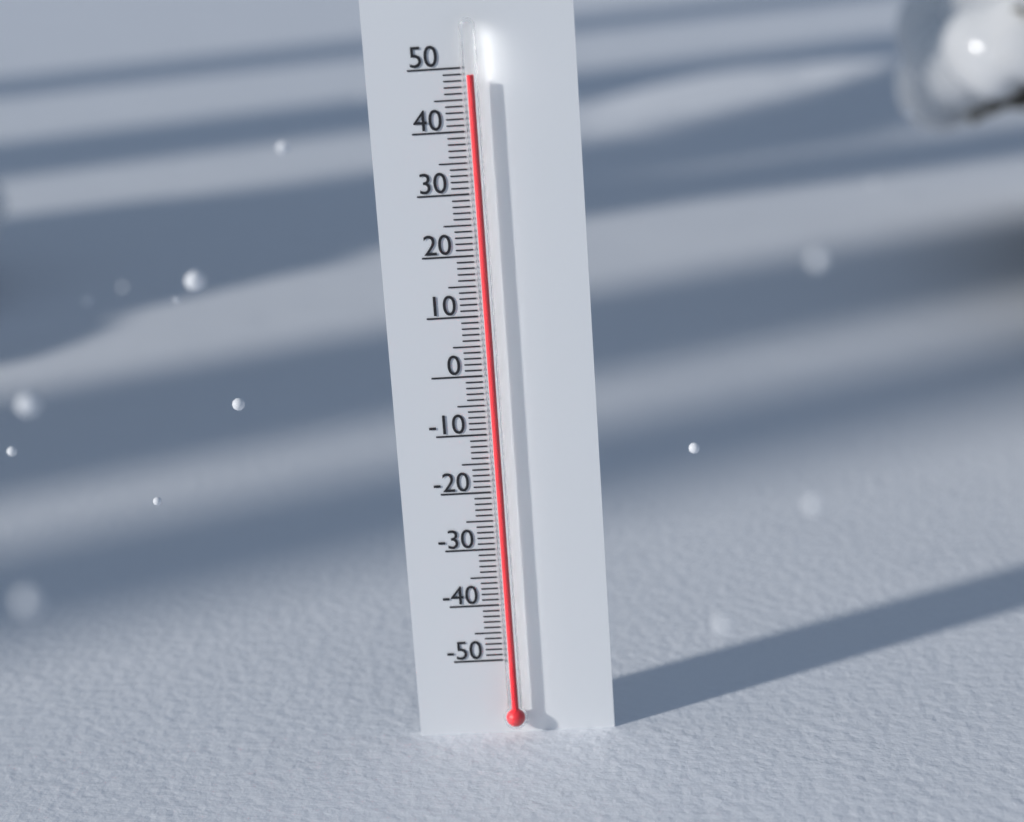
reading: 49 (no unit)
